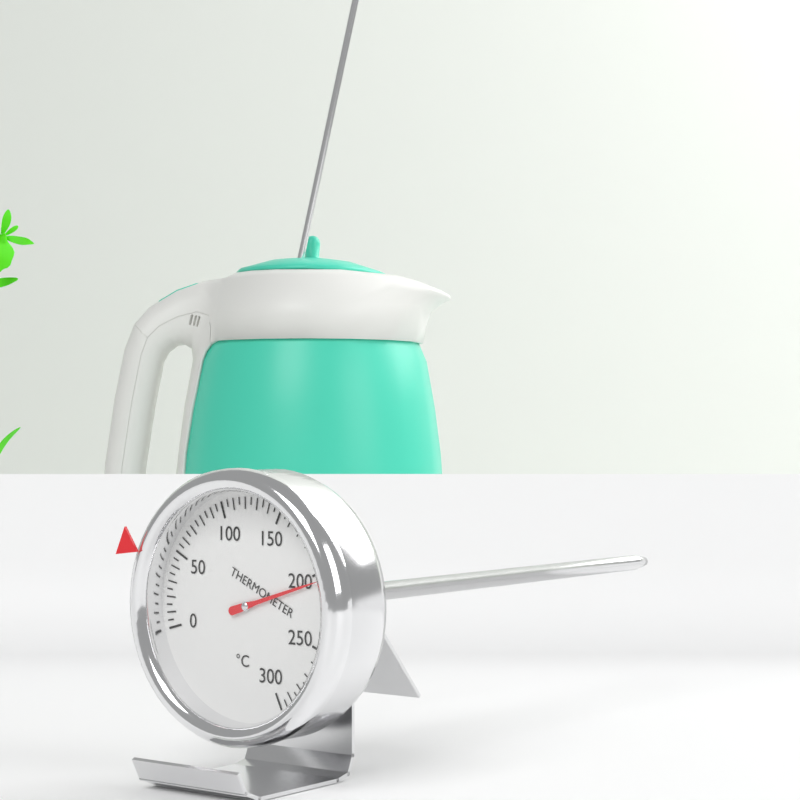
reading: 205 °C
